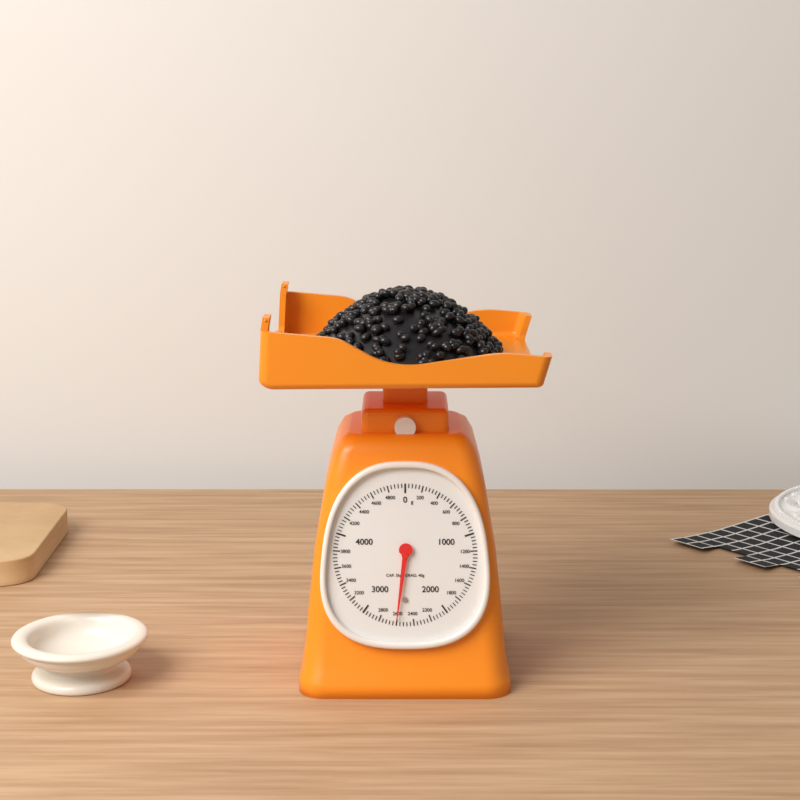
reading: 2600 g
